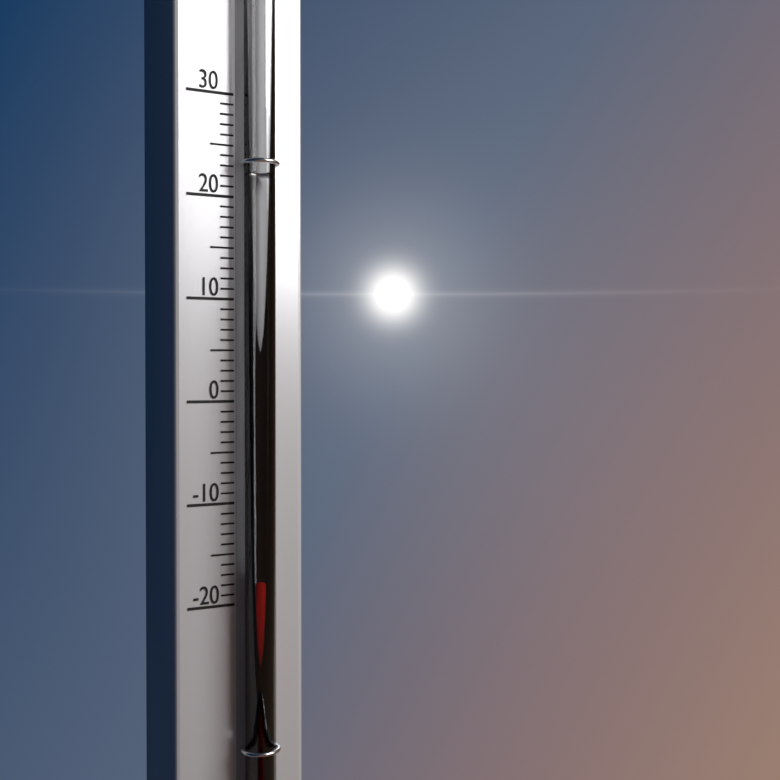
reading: -17 (no unit)
